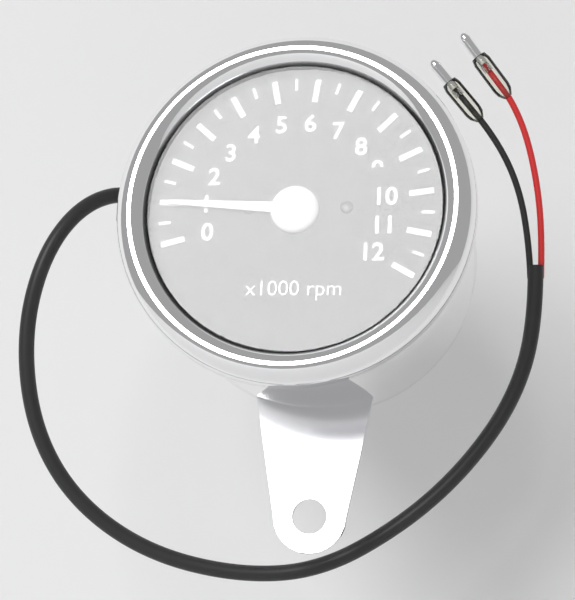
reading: 1.0 x1000 rpm
